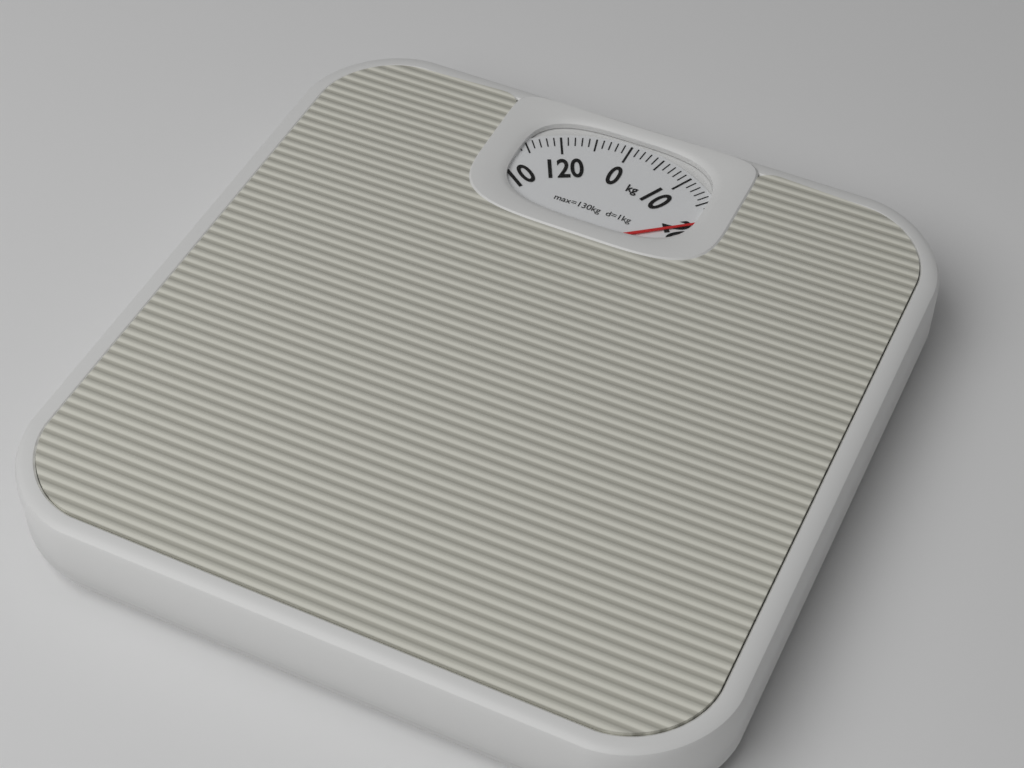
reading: 19 kg
